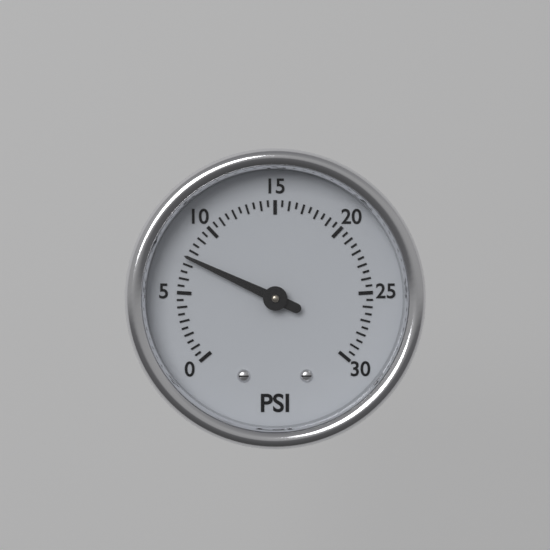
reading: 7.5 psi
